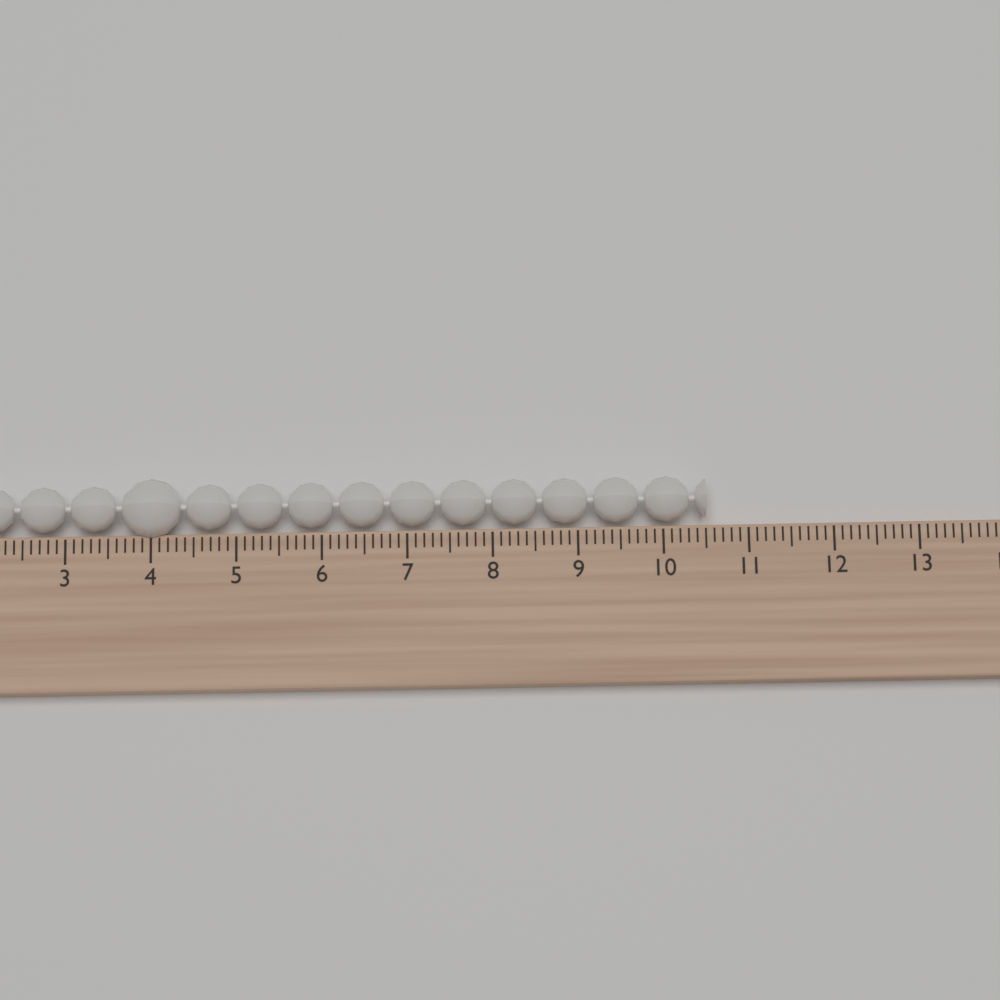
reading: 10.5 (no unit)
